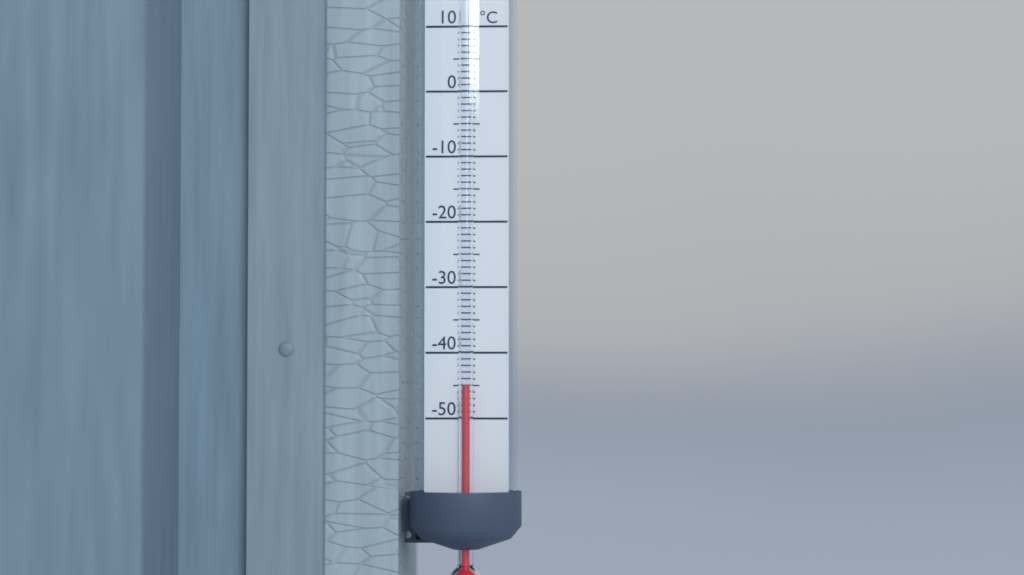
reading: -45 °C
